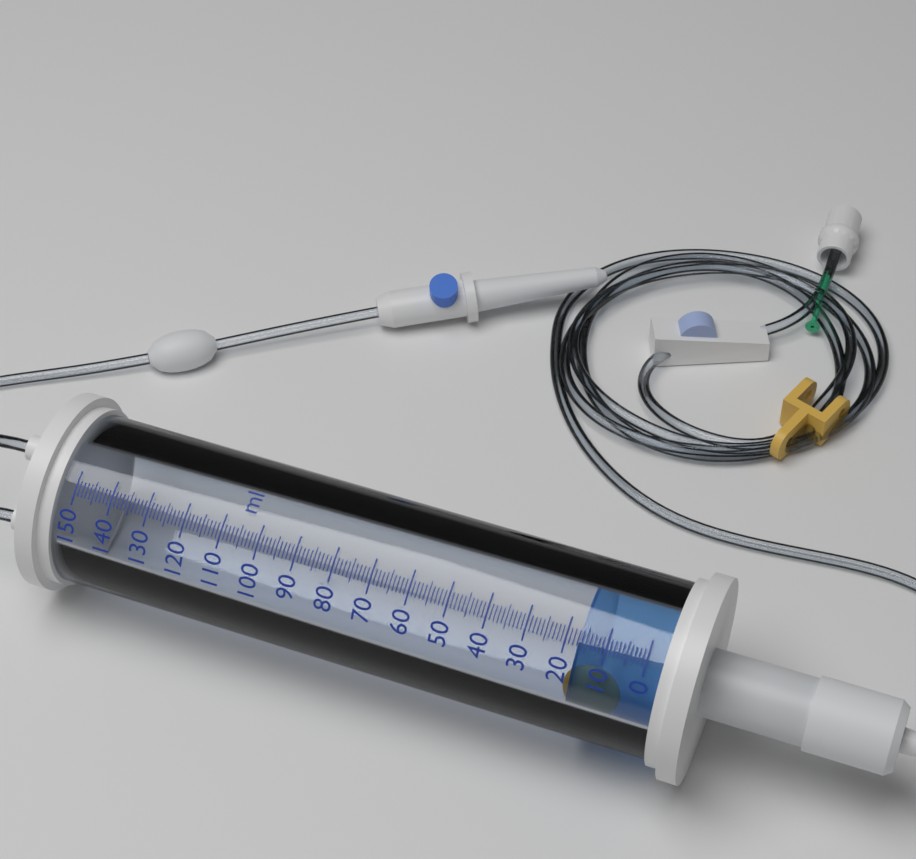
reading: 17 ml
